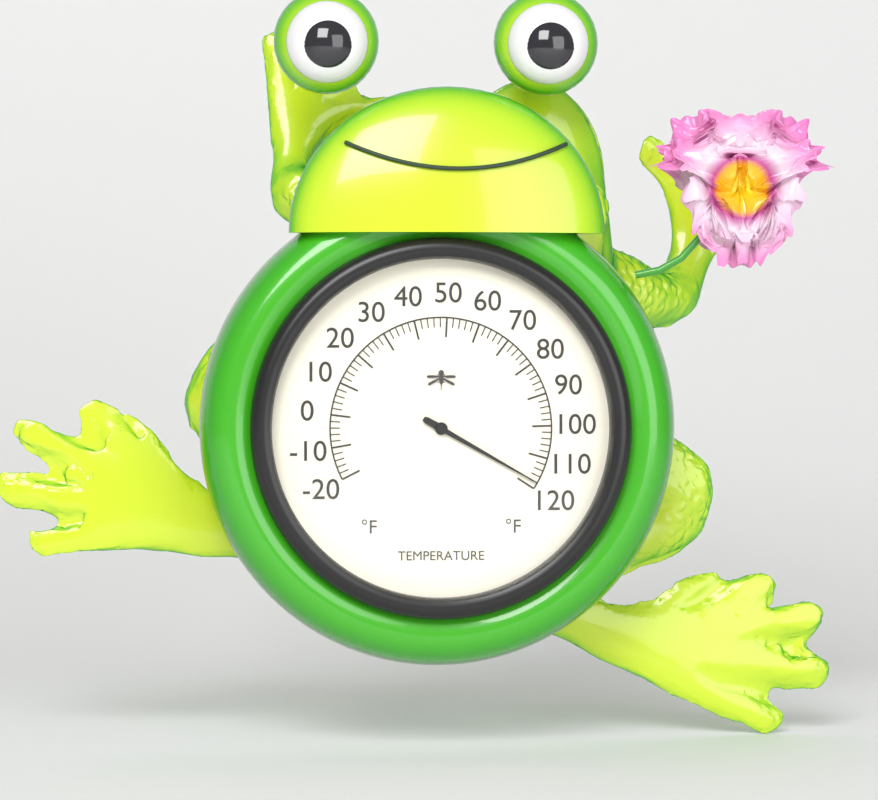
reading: 118 °F
